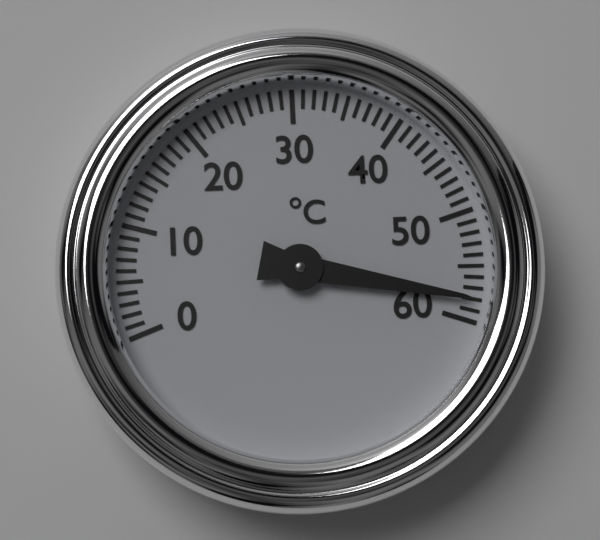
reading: 58 °C
